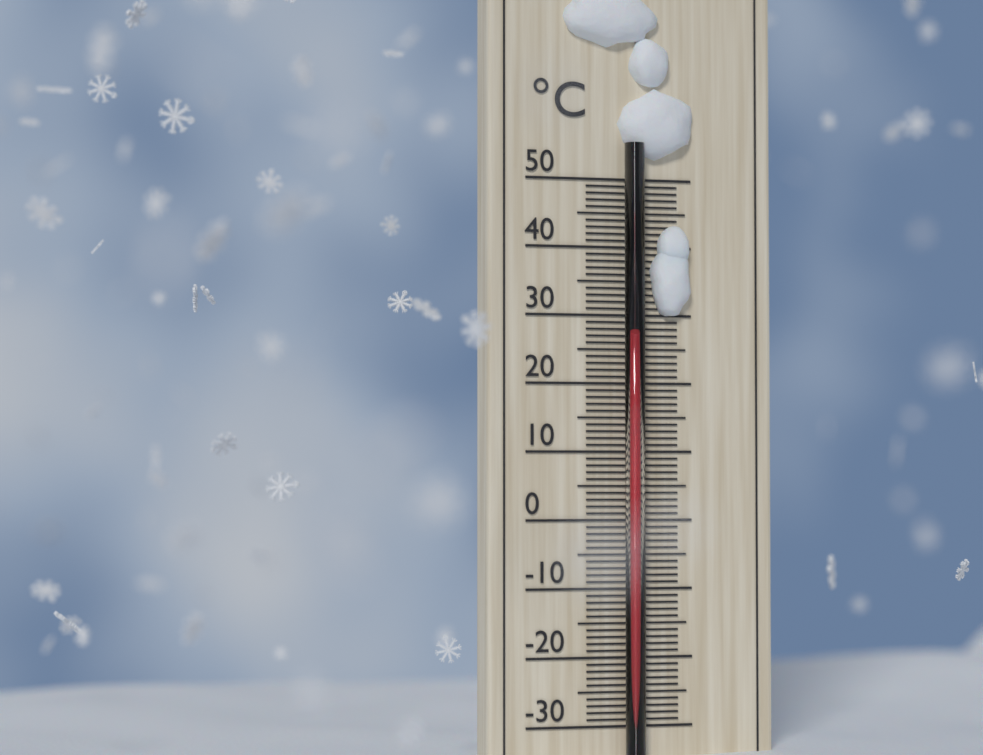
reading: 27 °C
